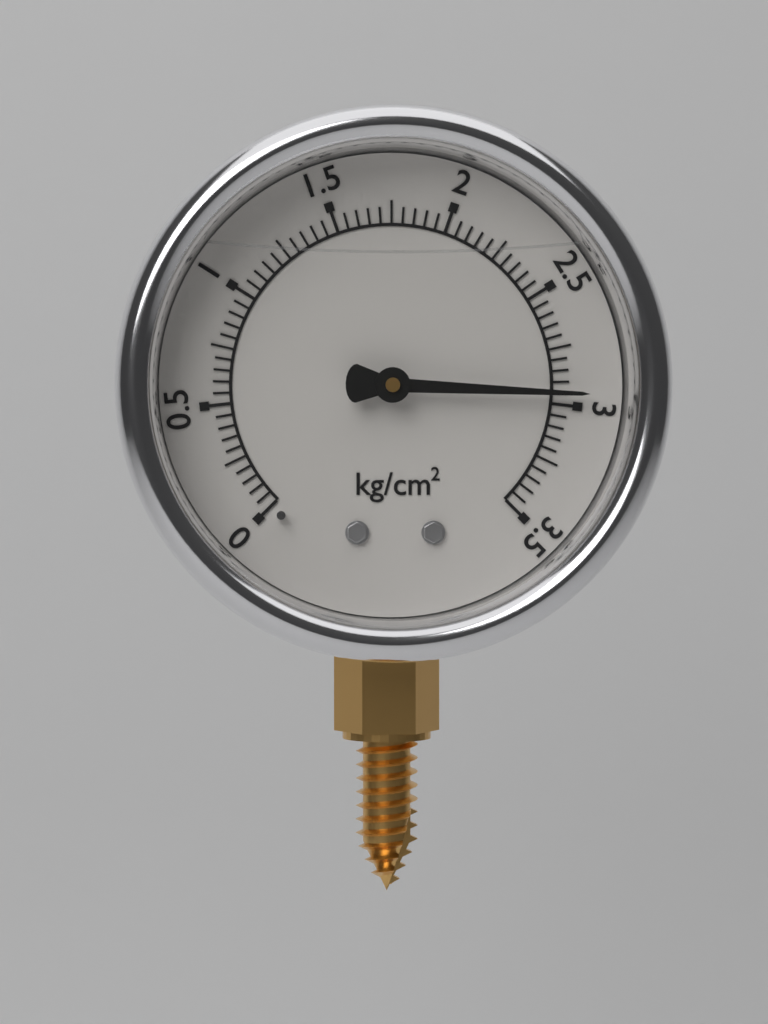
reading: 2.95 kg/cm²
